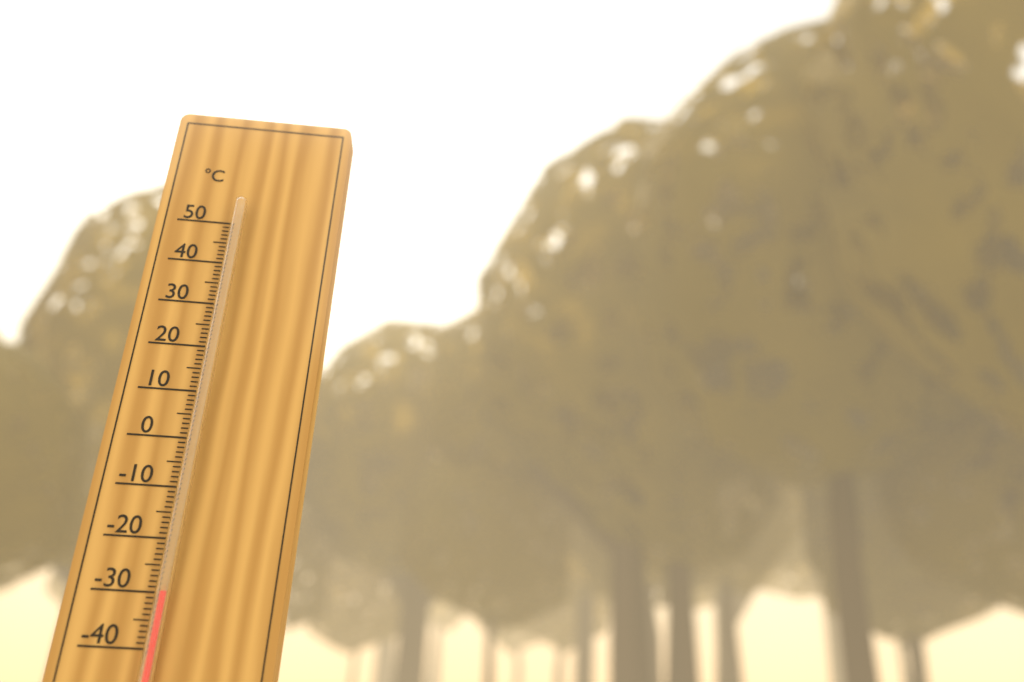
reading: -30 °C
